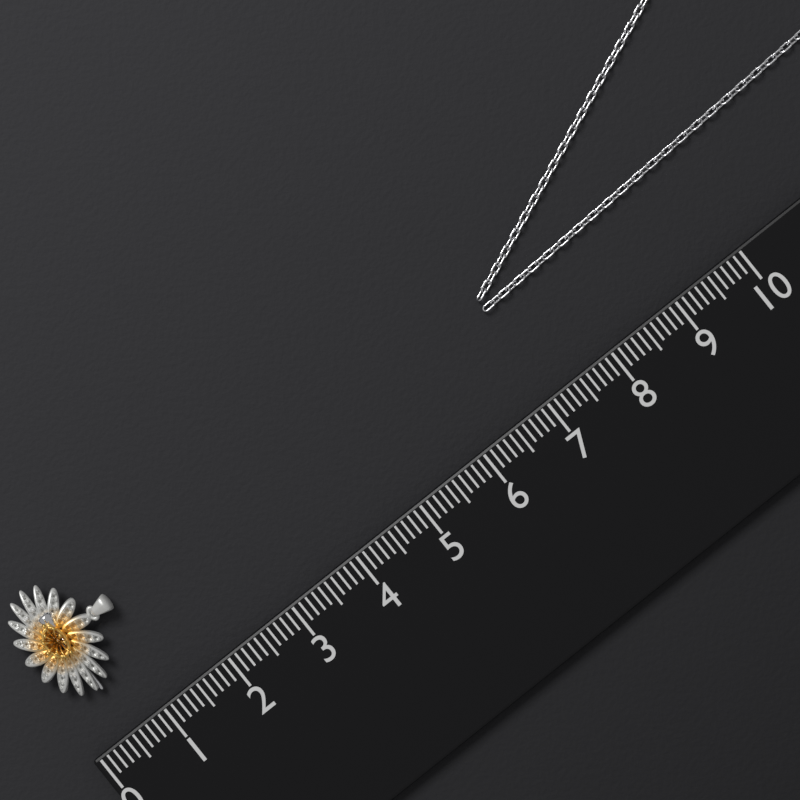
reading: 1.3 (no unit)
